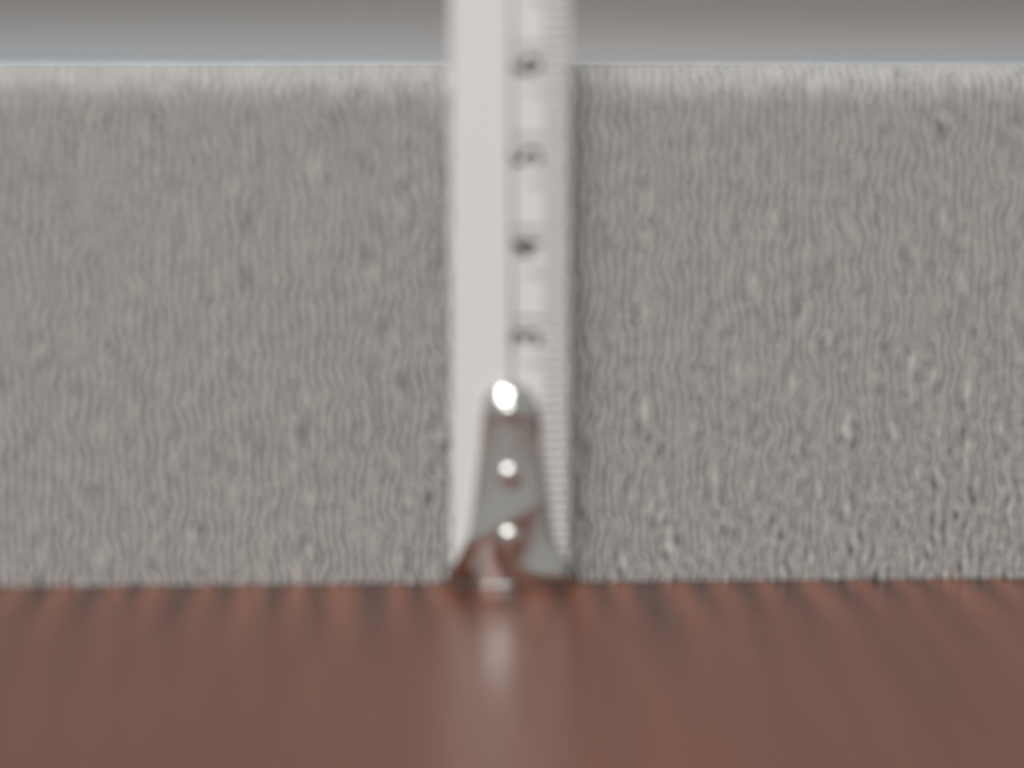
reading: 5.8 cm
